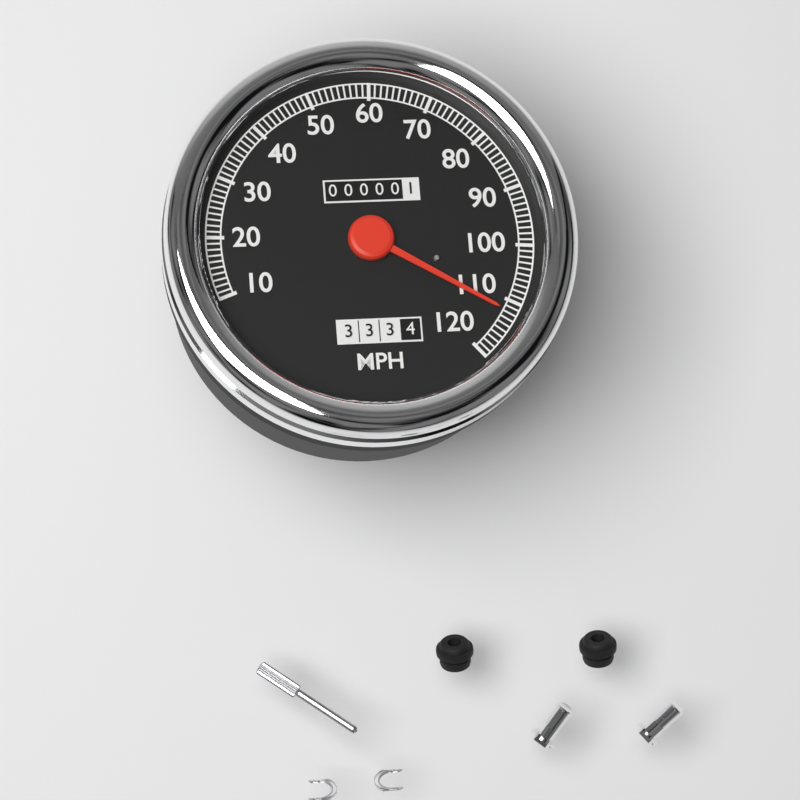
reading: 112 MPH
